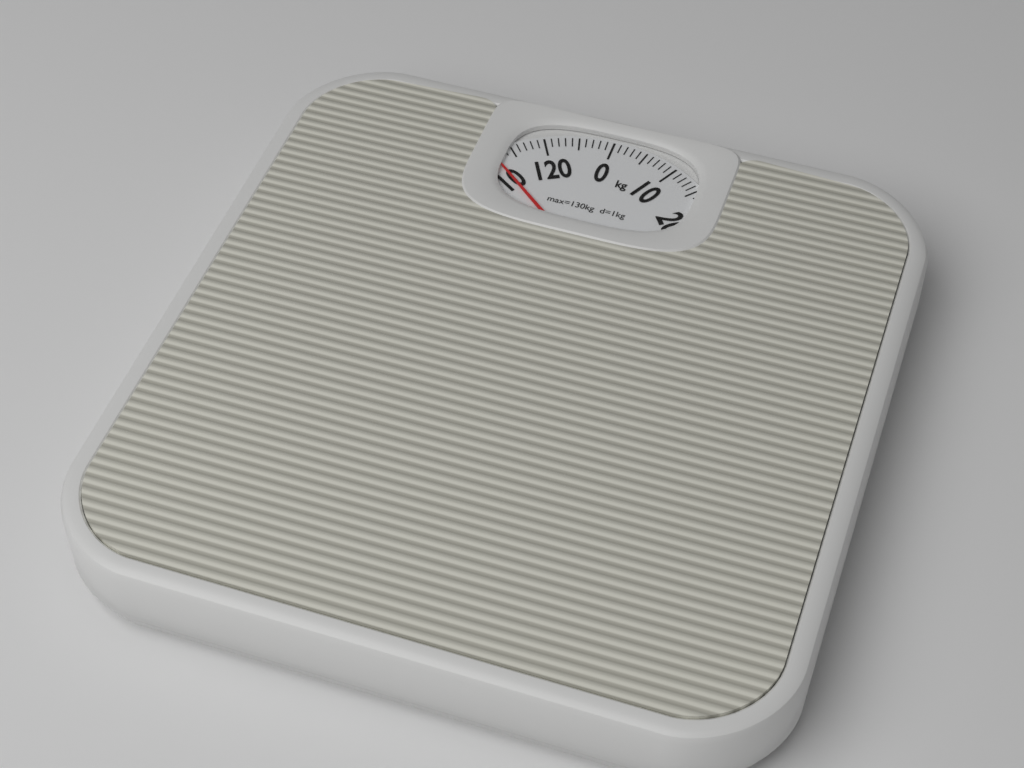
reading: 112 kg
